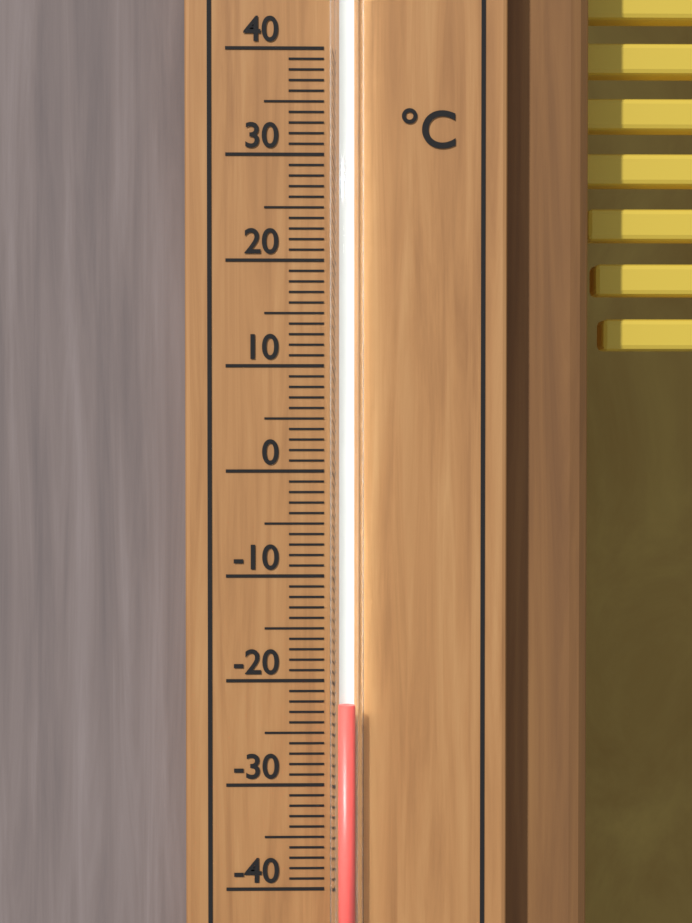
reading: -22 °C
